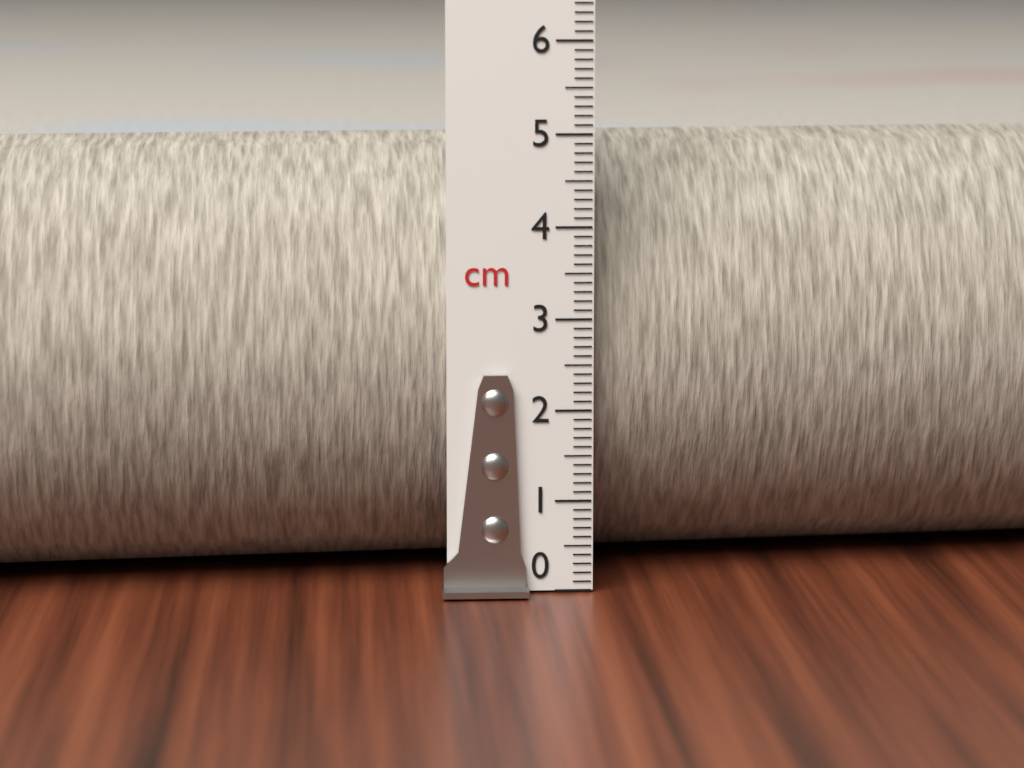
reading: 4.9 cm
